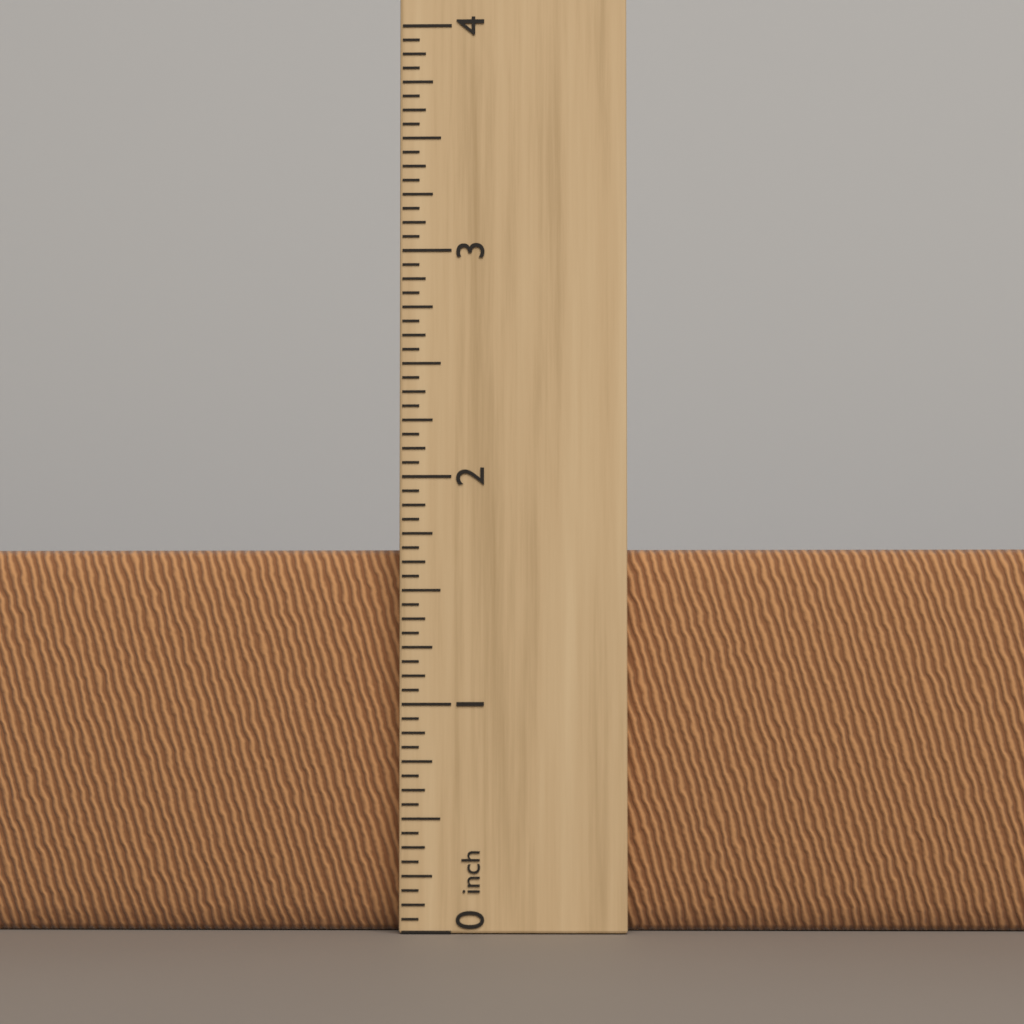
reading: 1.6875 inch
